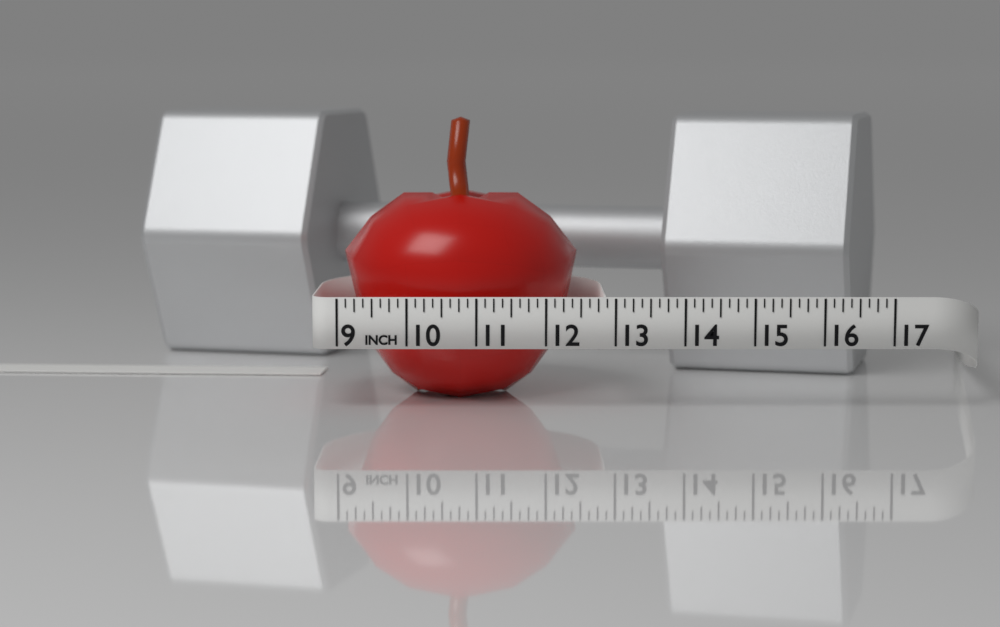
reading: 12.500 in
